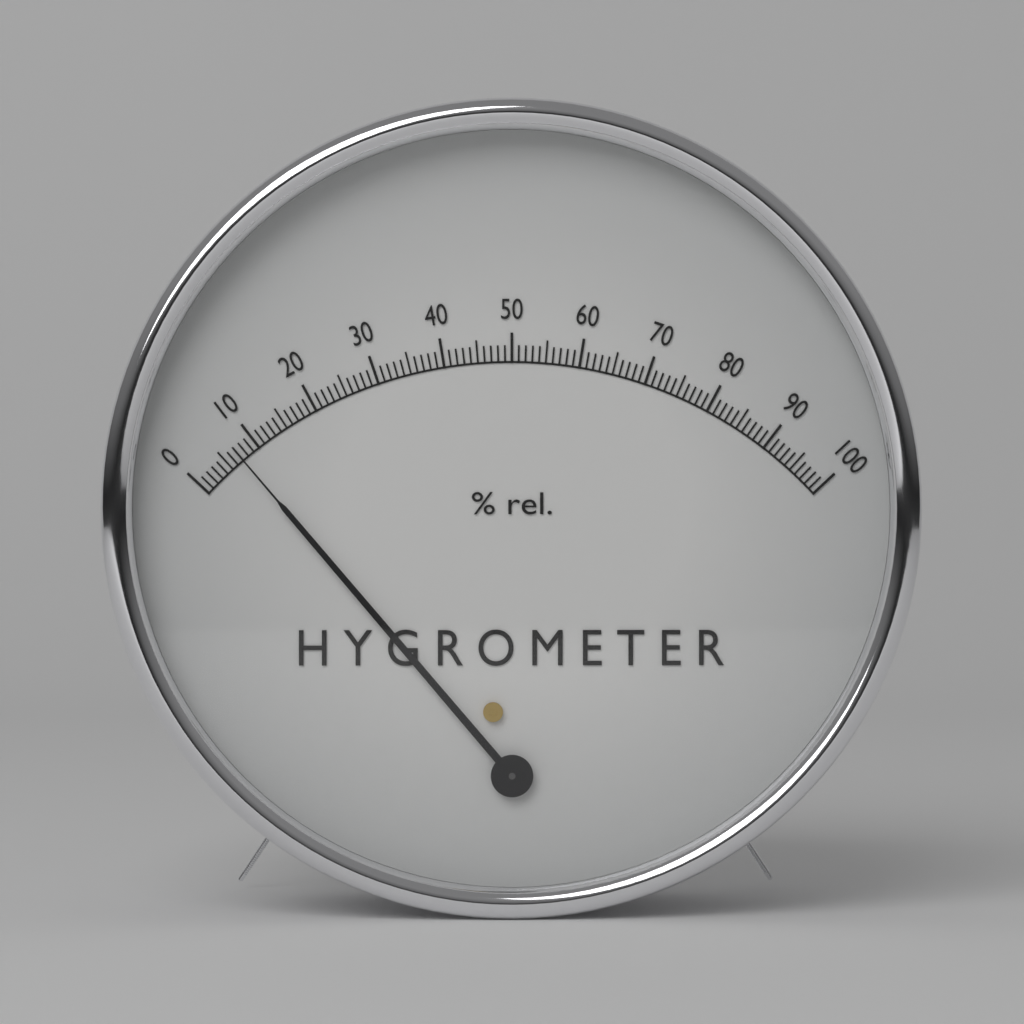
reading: 7 %
